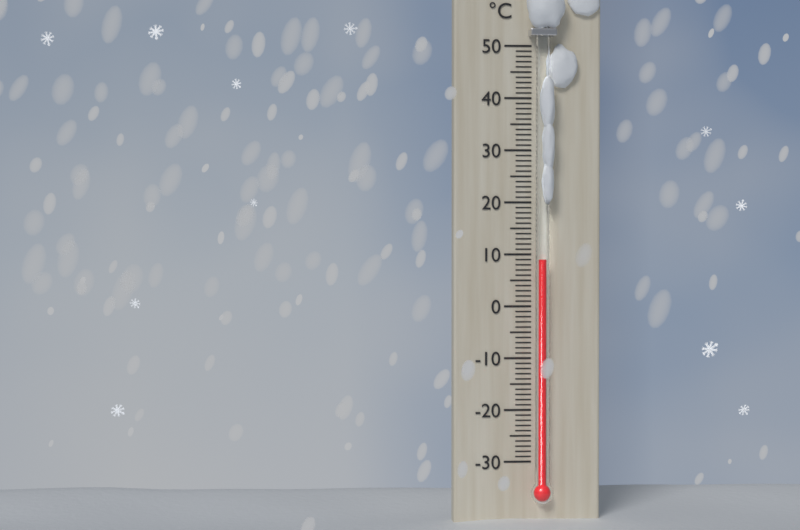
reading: 9 °C
